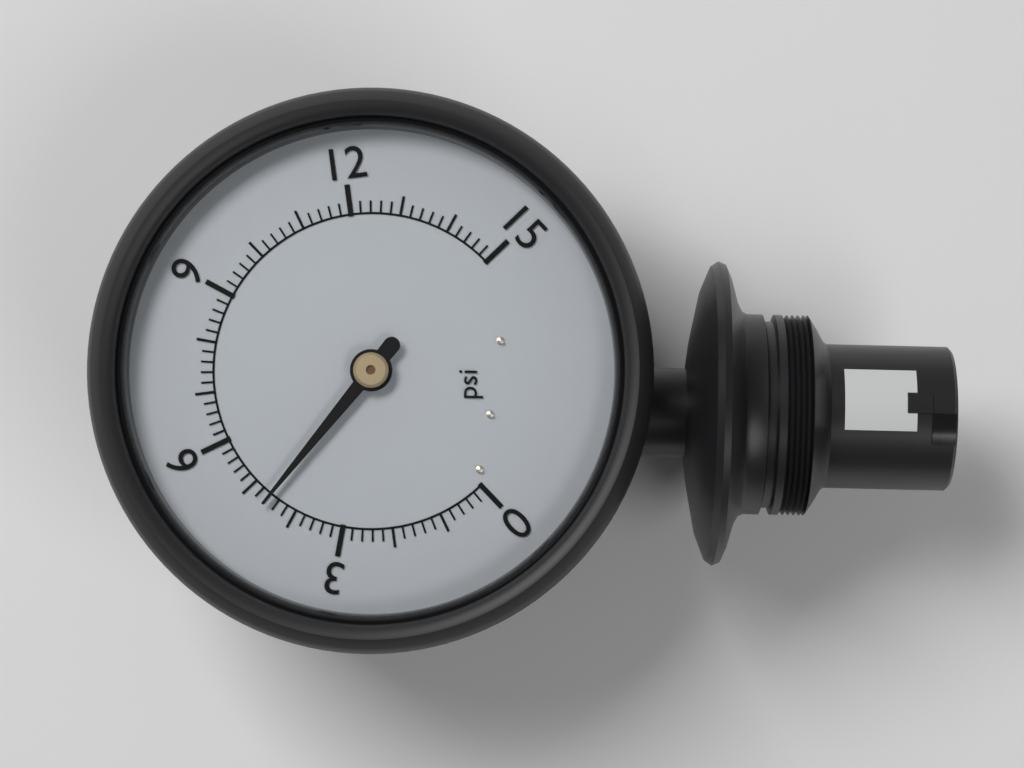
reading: 4.6 psi
